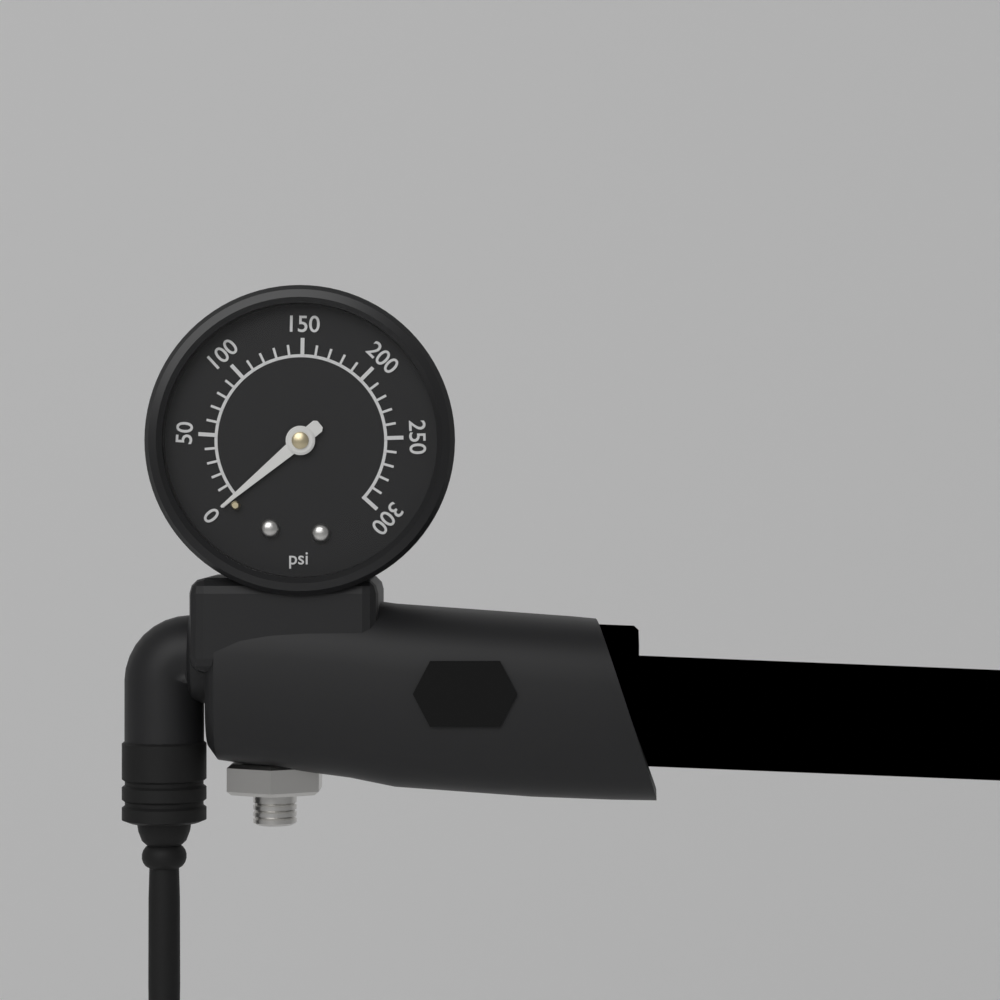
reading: 0 psi
